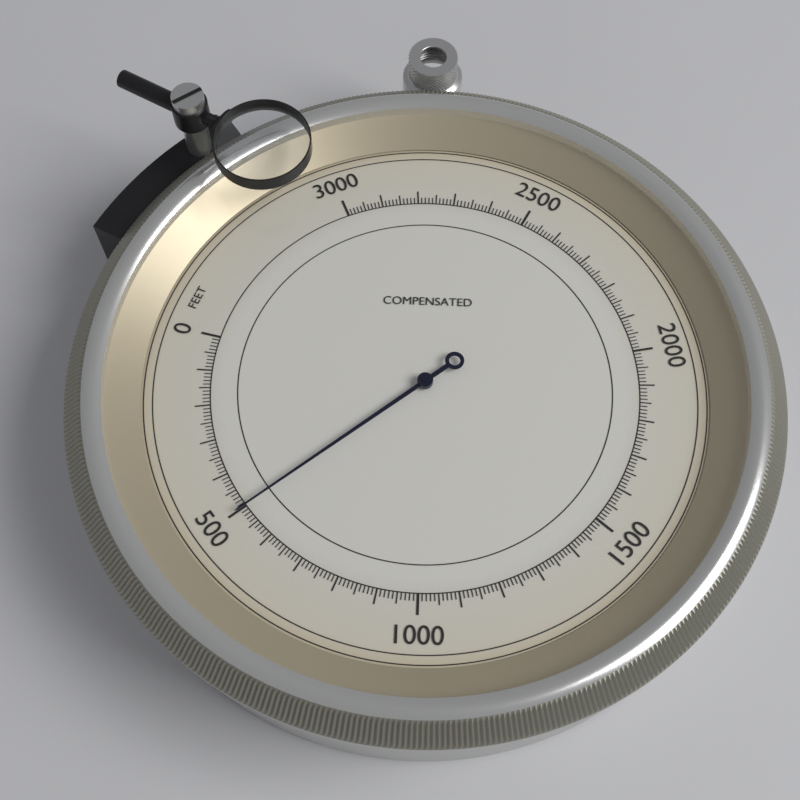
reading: 500 feet
